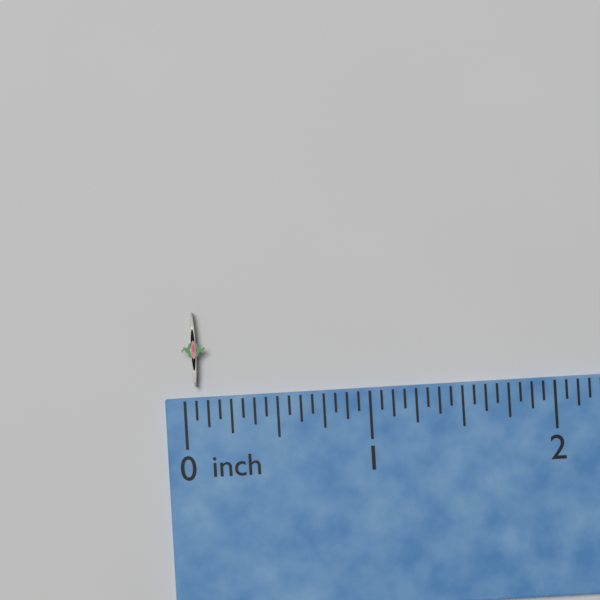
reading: 0.1250 inch
